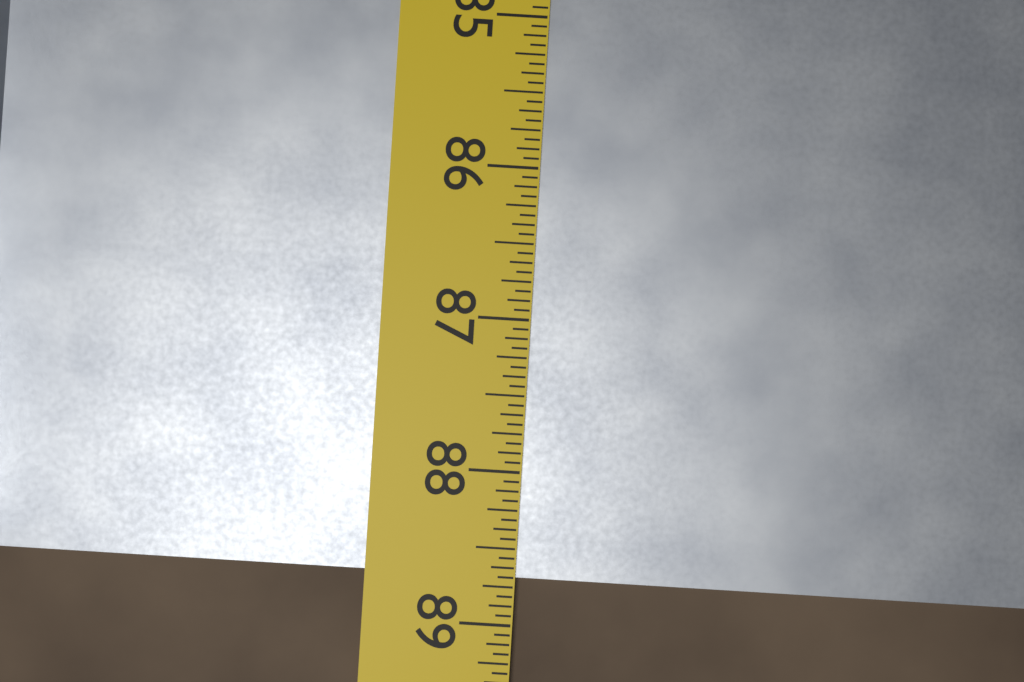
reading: 88.6875 in
